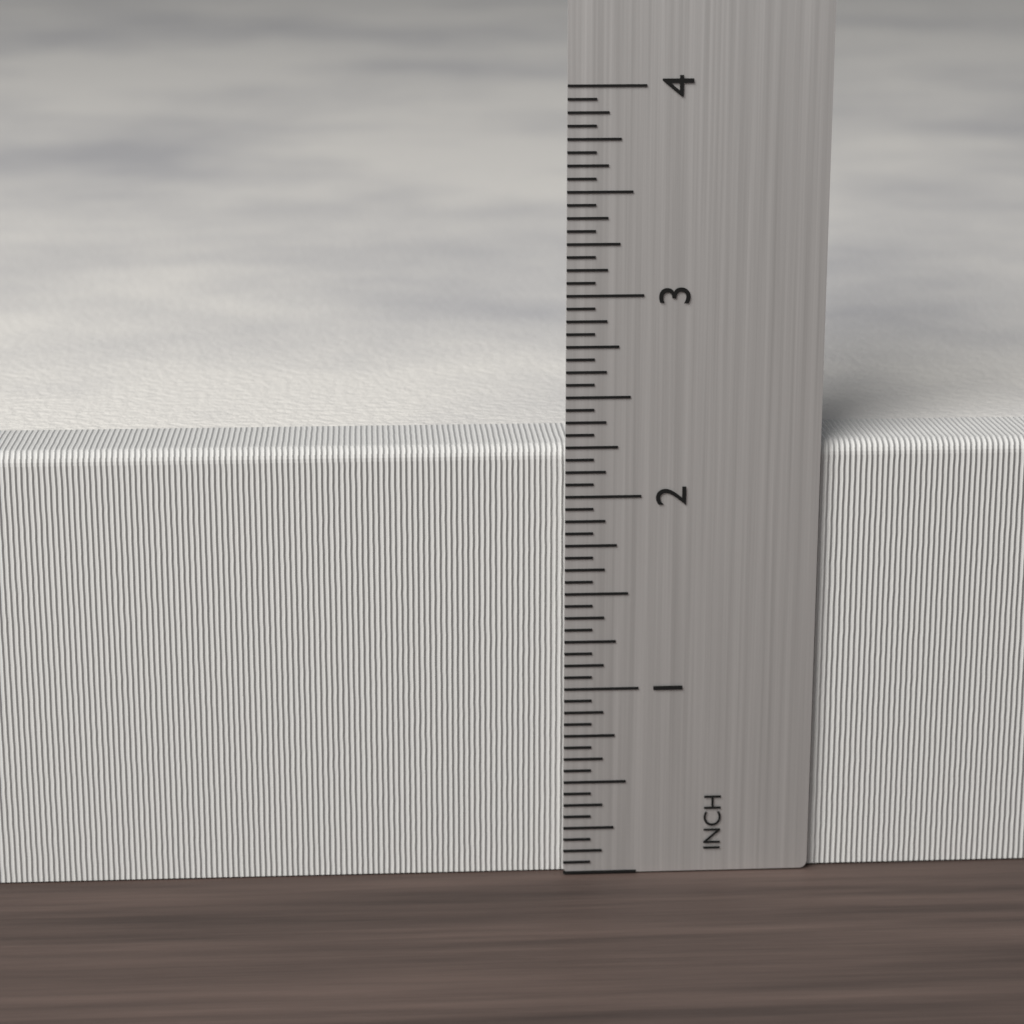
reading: 2.2500 inch
